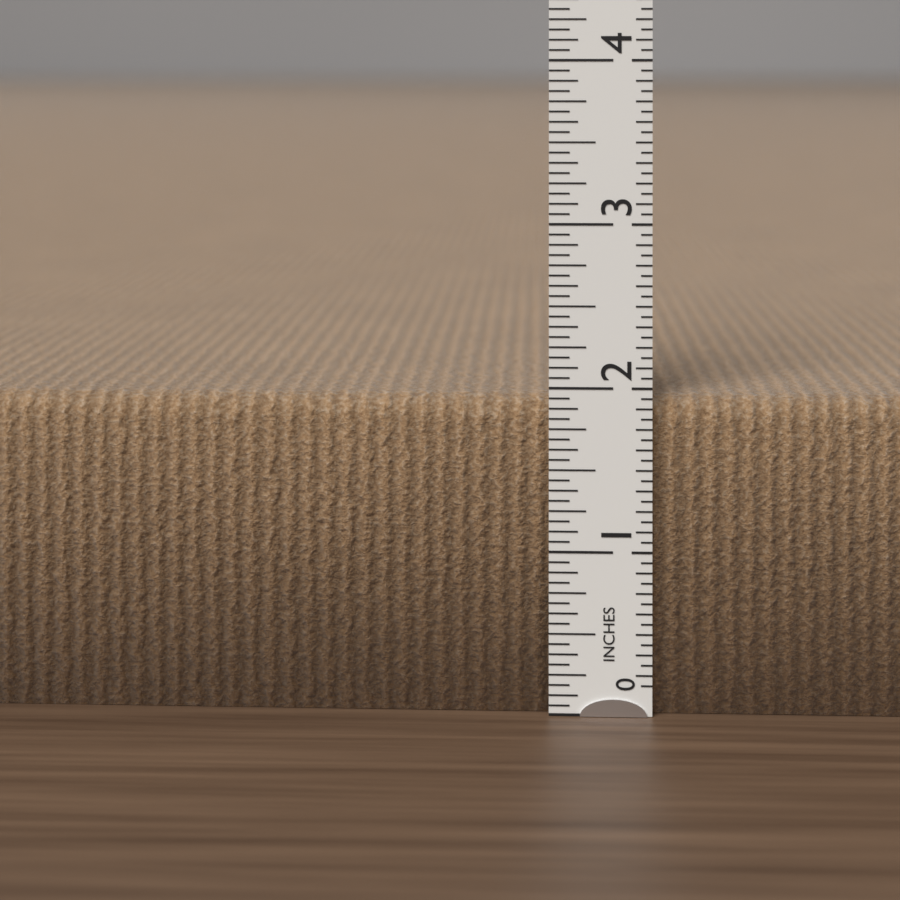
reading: 1.9375 in
